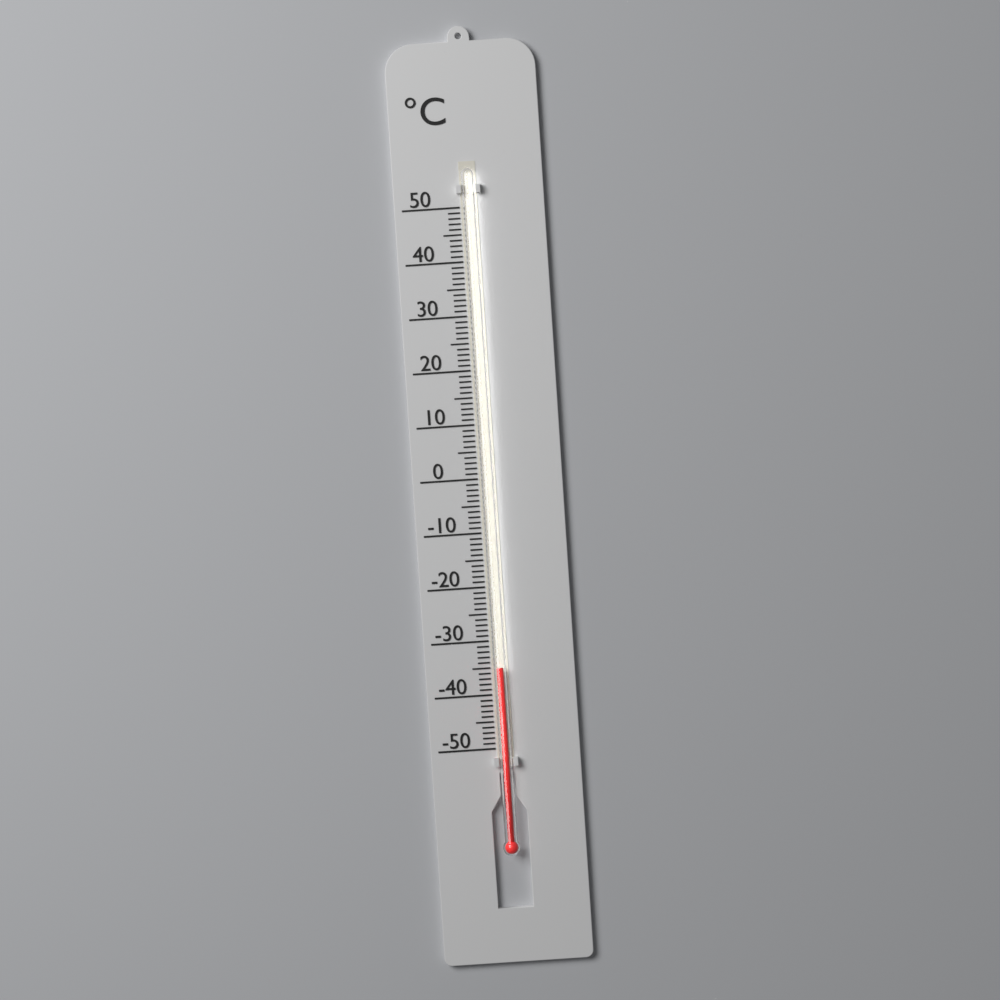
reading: -35 °C
